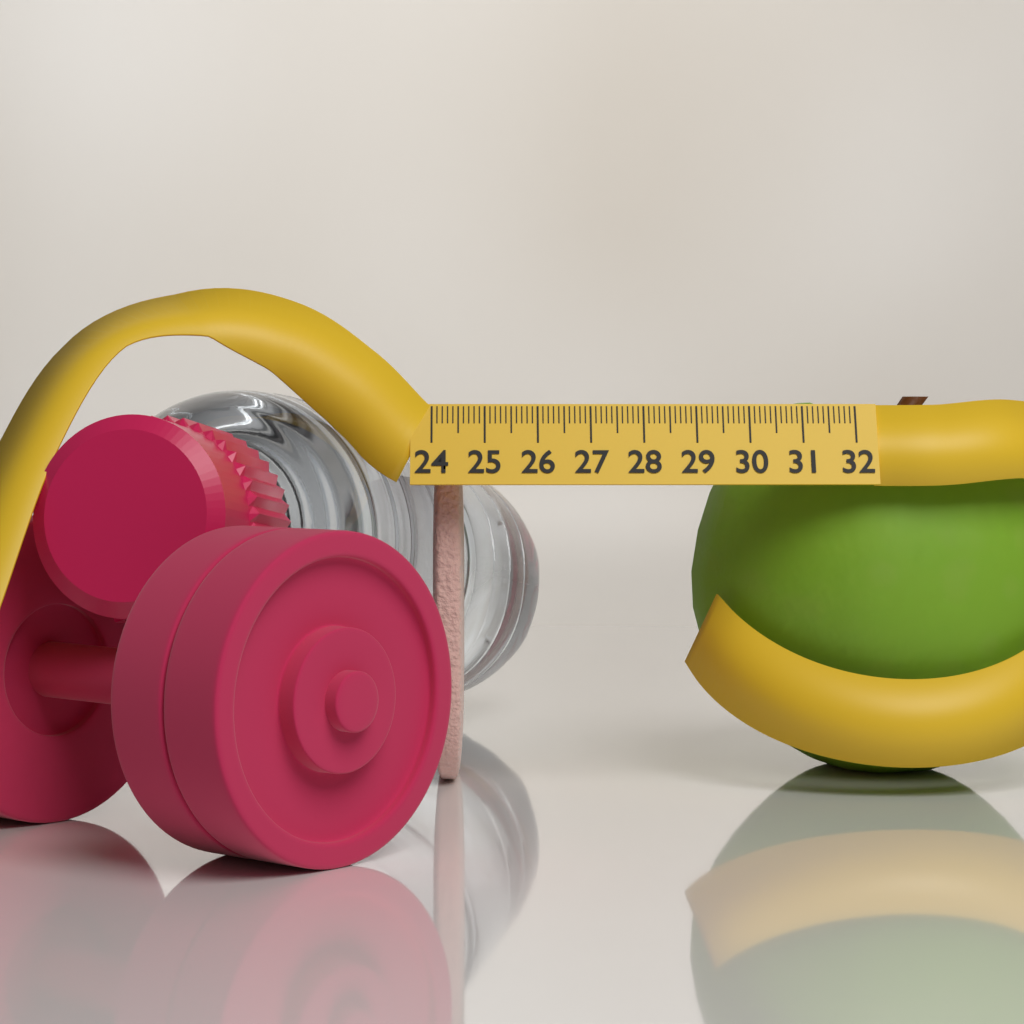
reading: 24.6 (no unit)
